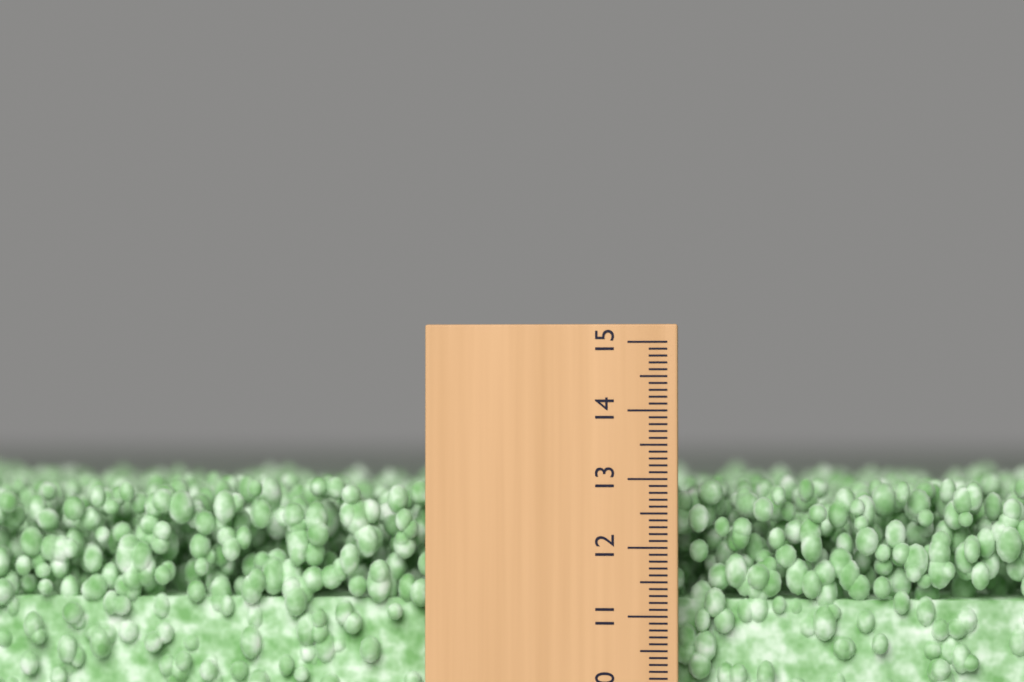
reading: 13.0 (no unit)
